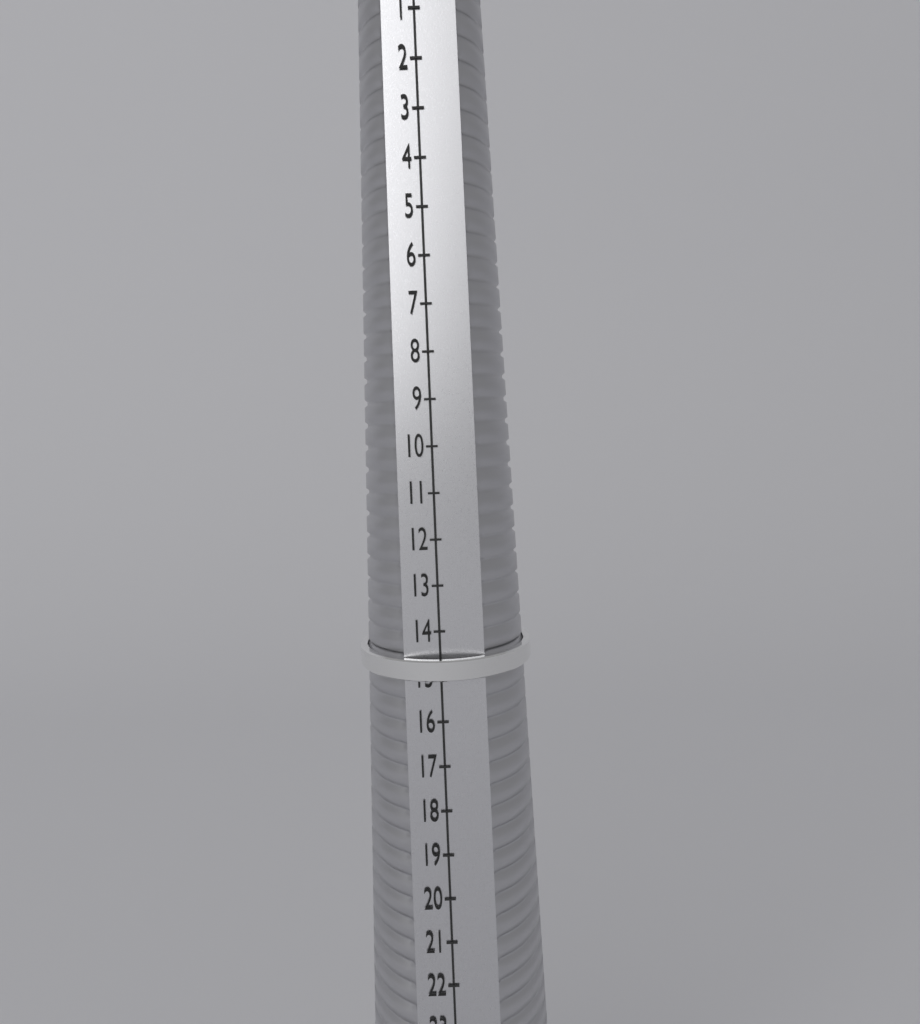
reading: 15 (no unit)
